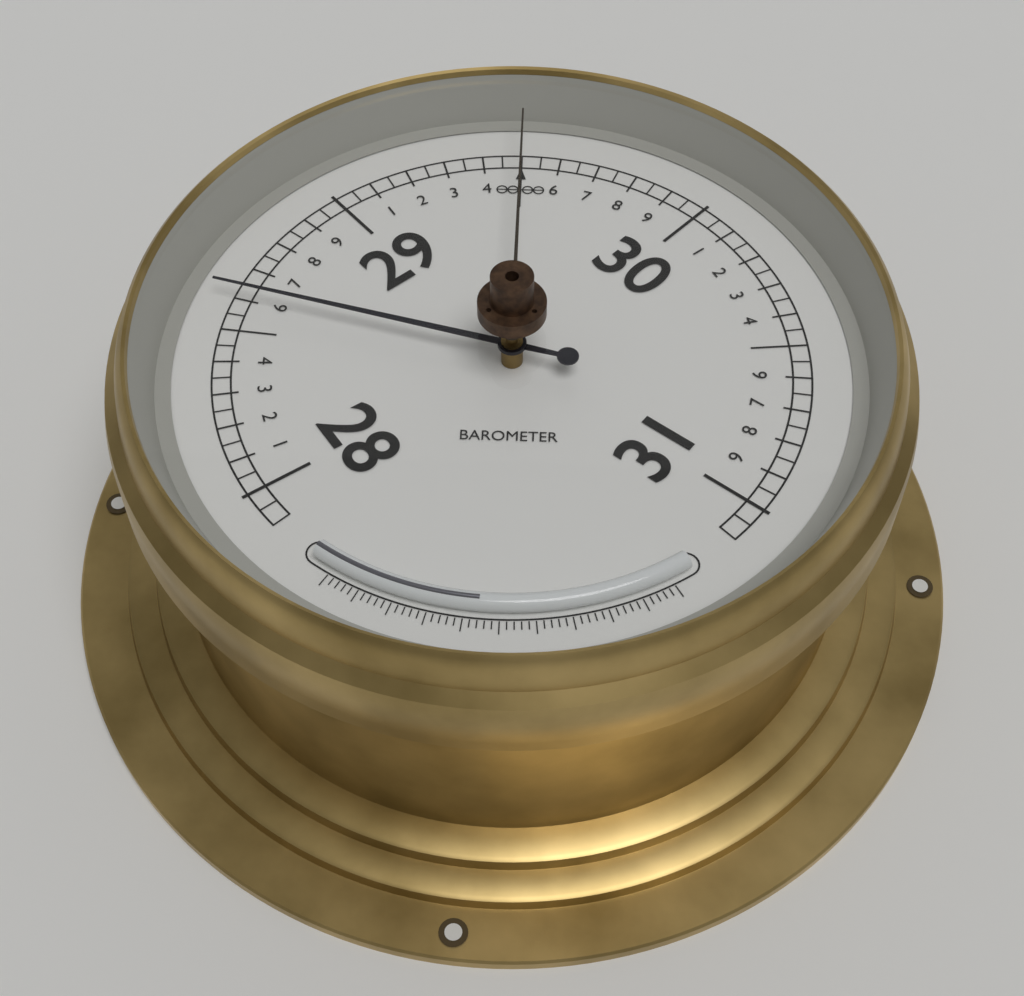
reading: 28.60 (no unit)
